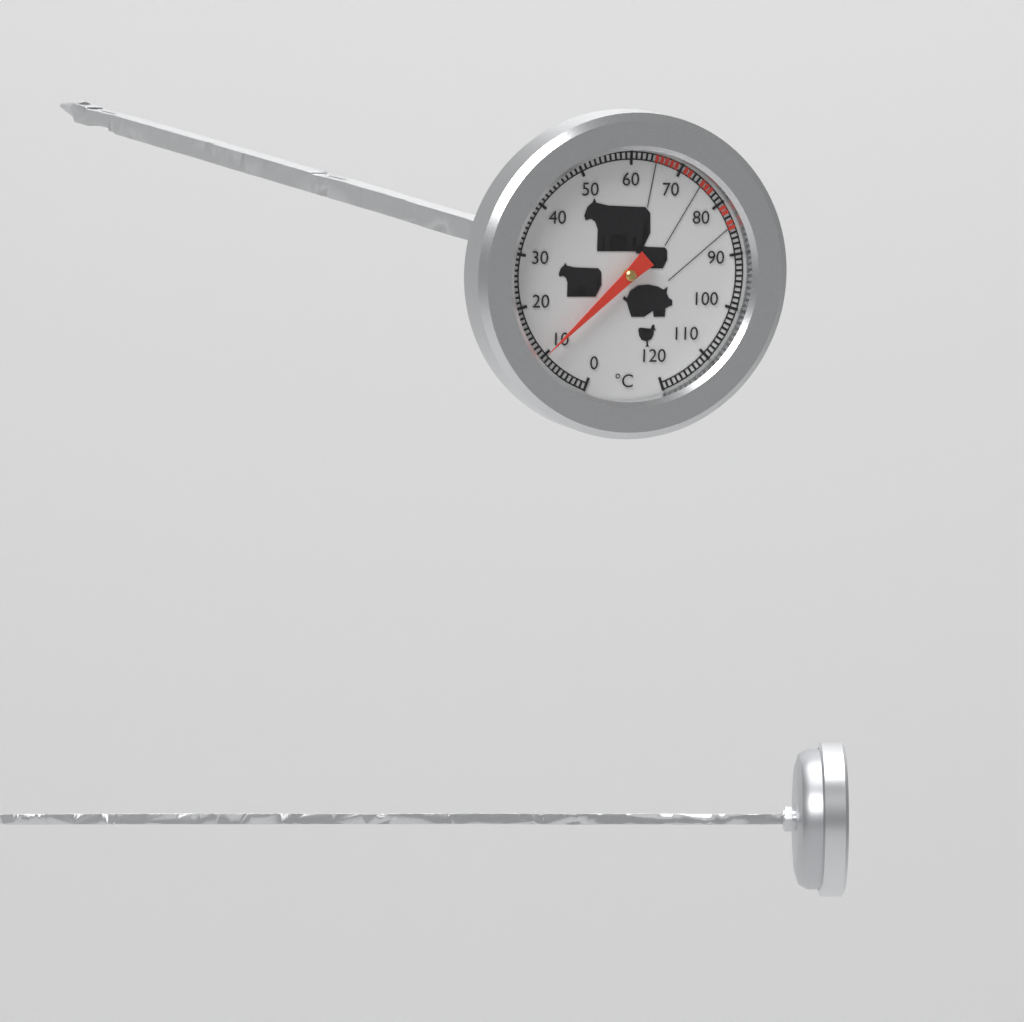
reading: 10 °C
